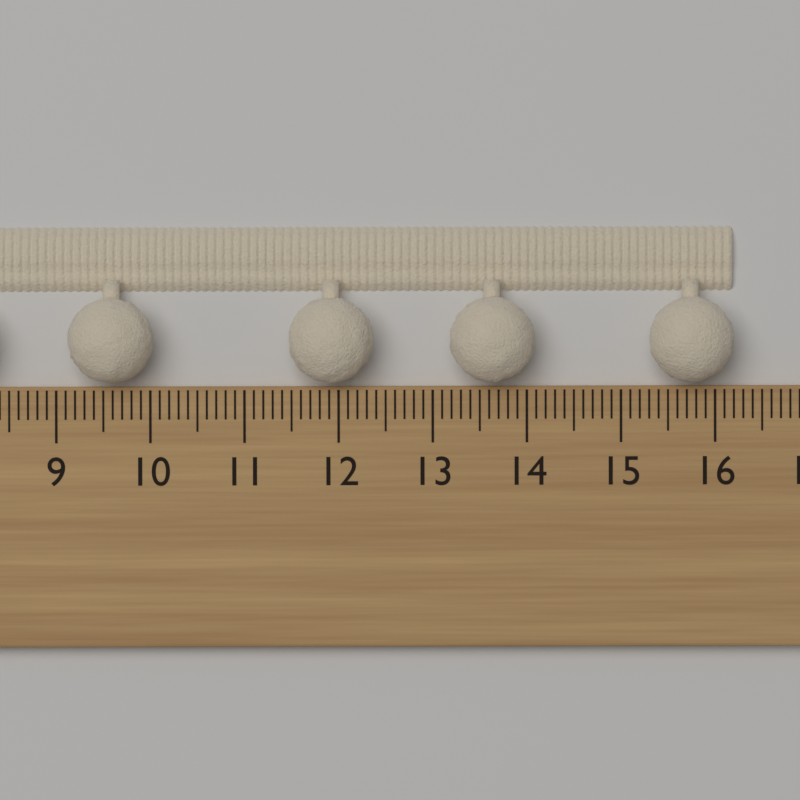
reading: 16.2 cm
